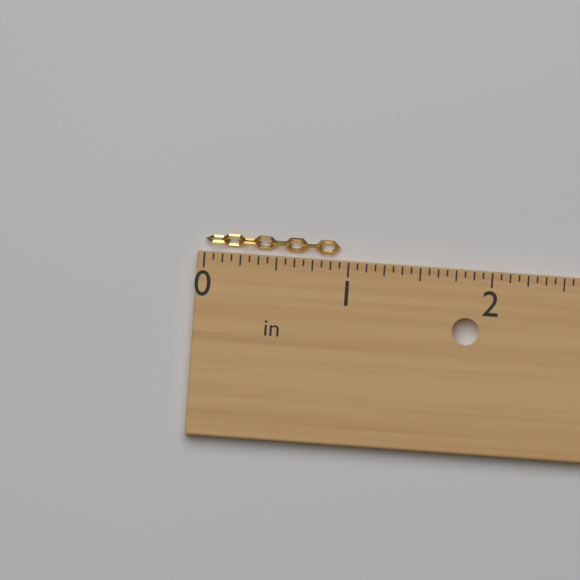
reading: 0.9375 in
